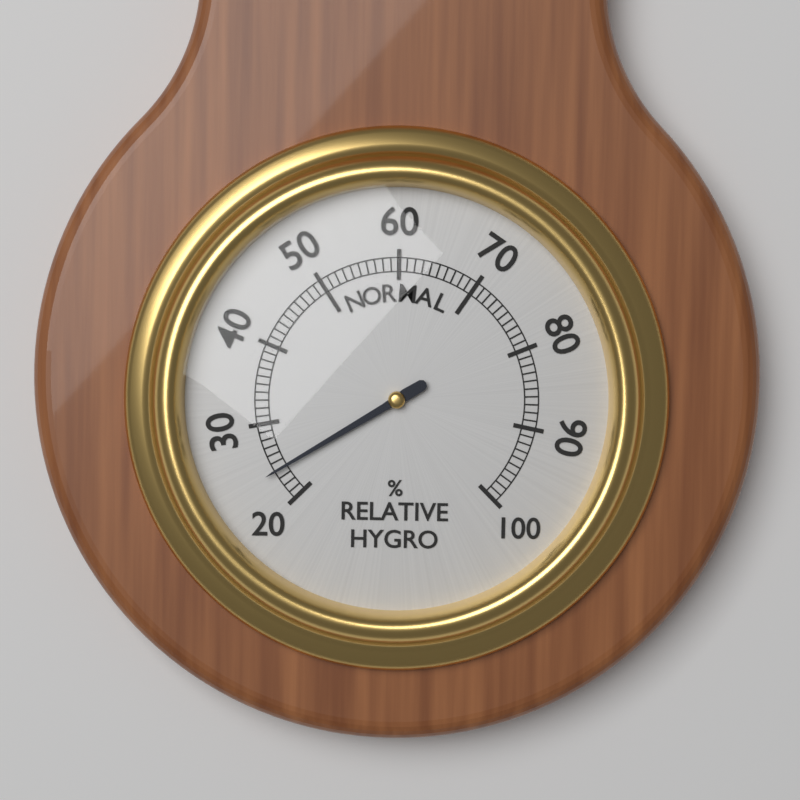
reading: 24 %
